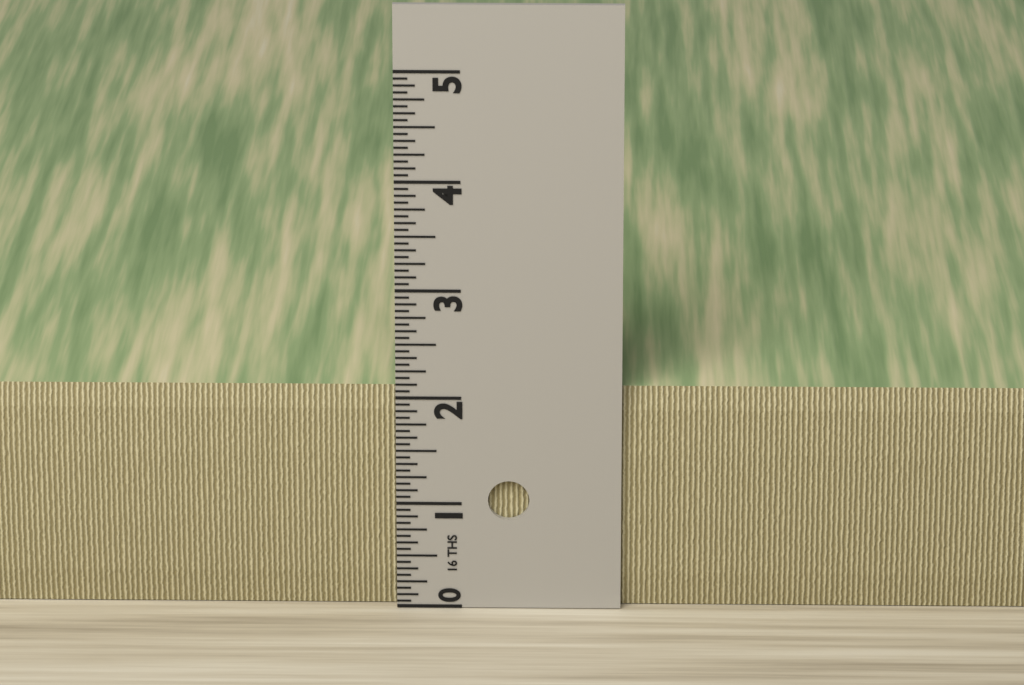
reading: 2.0625 in
